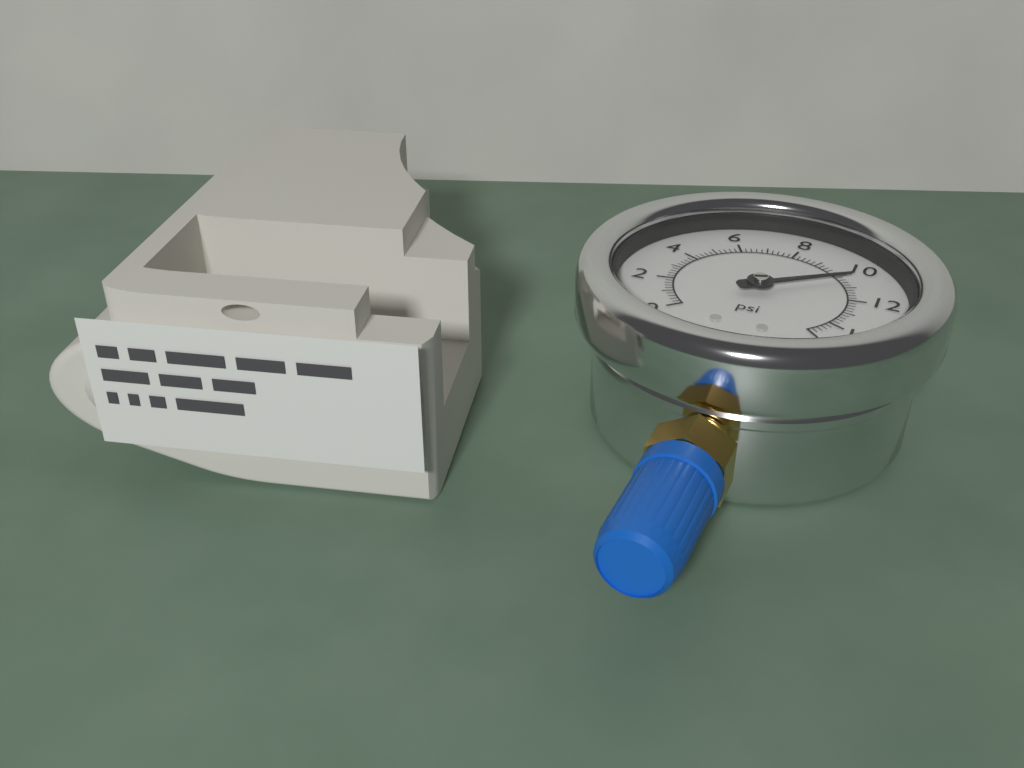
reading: 10.4 psi
